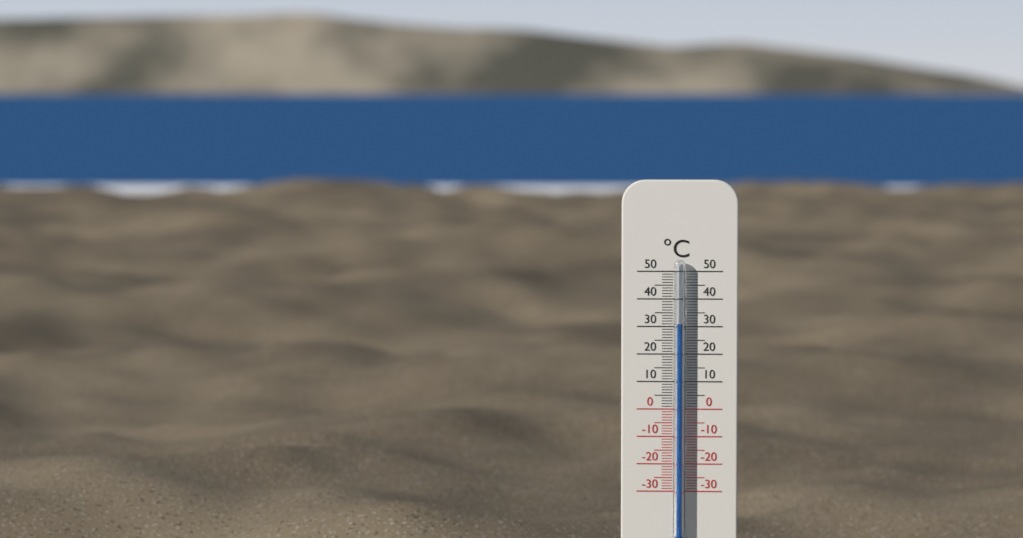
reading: 31 °C
